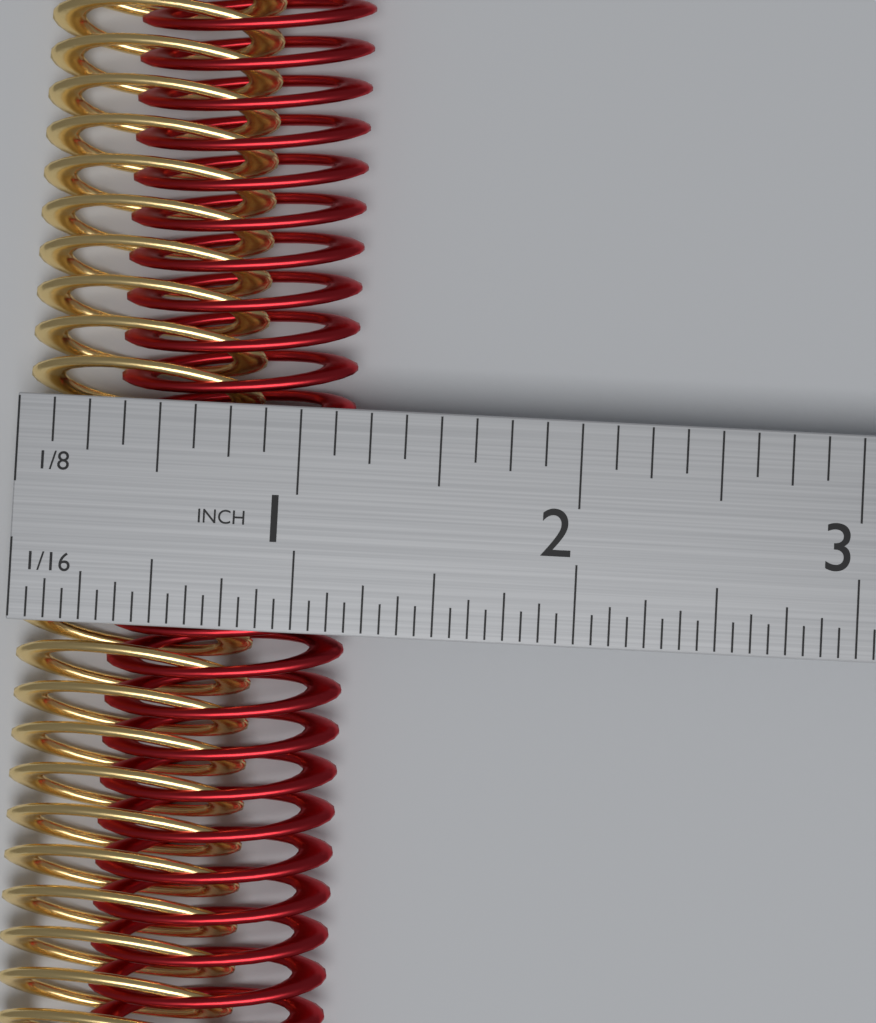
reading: 1.1875 in
